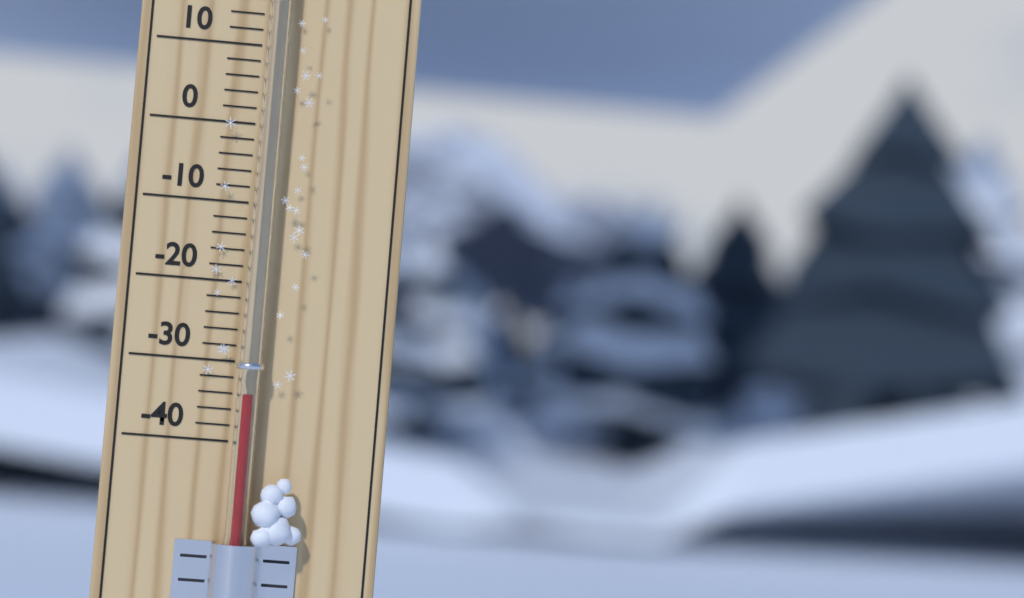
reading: -34 °C
